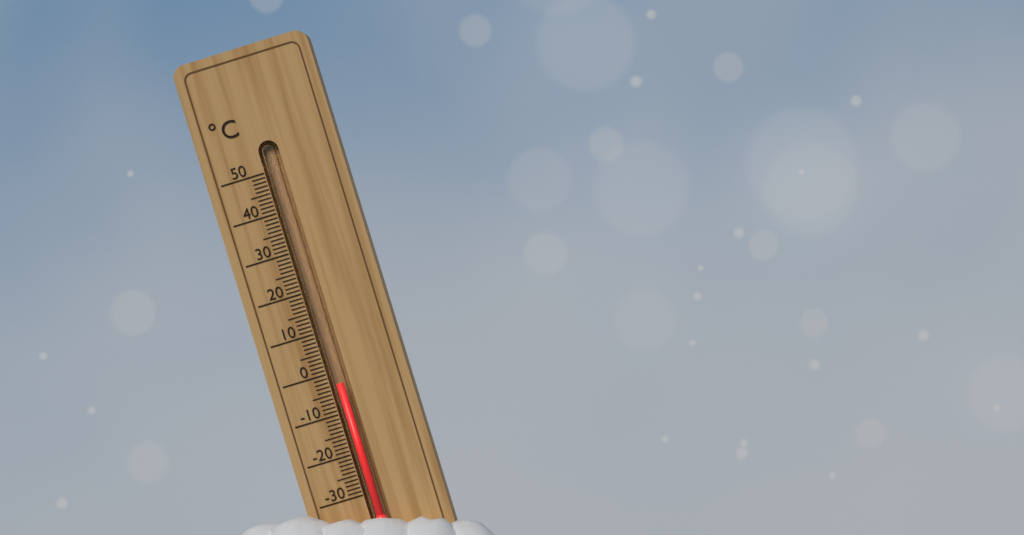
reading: -3 °C
